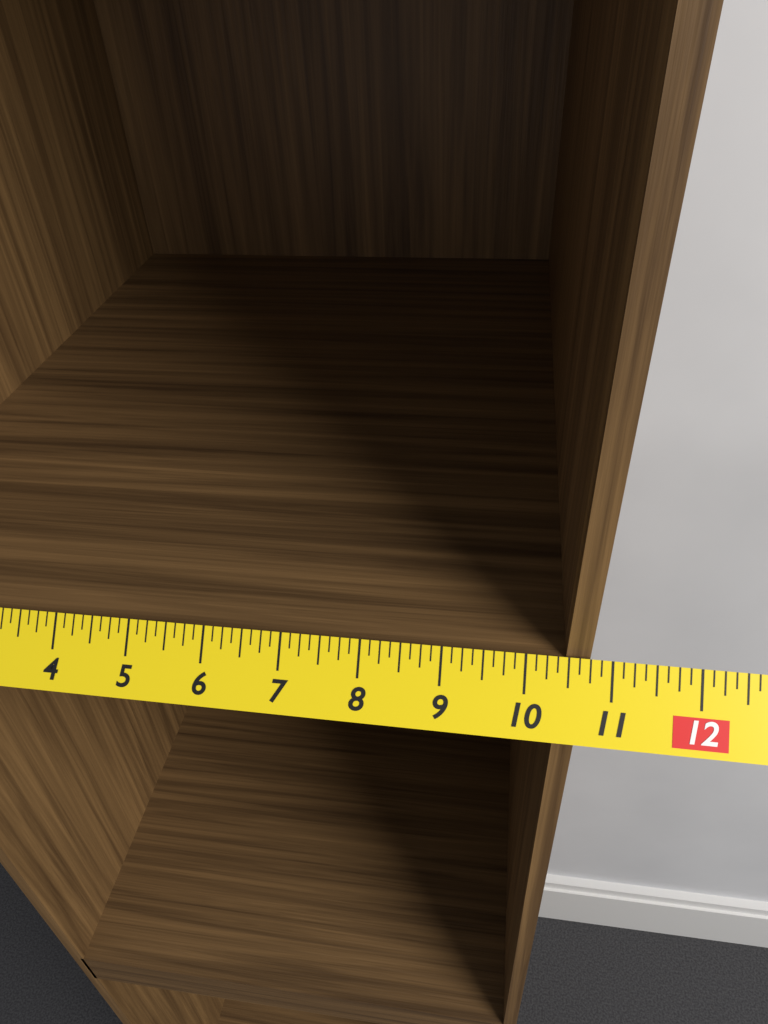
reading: 10.750 in
